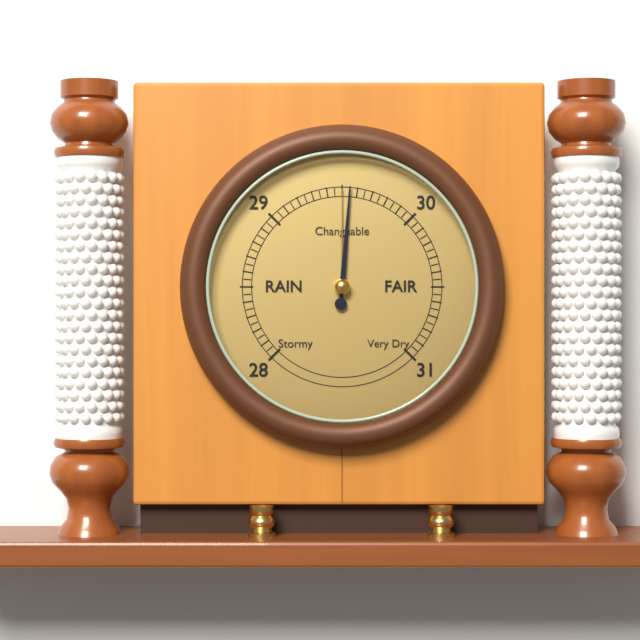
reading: 29.55 (no unit)
